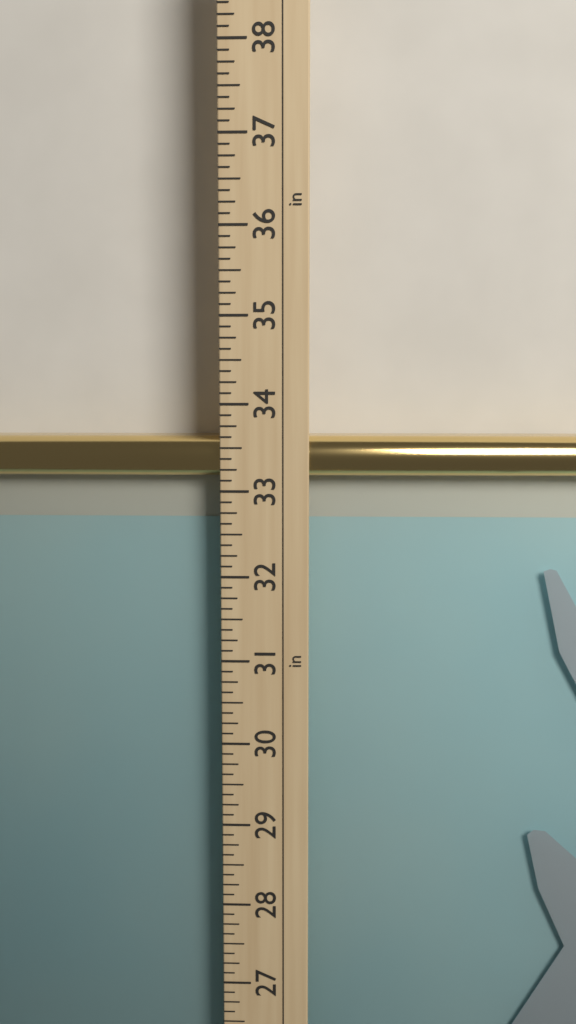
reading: 33.625 in
